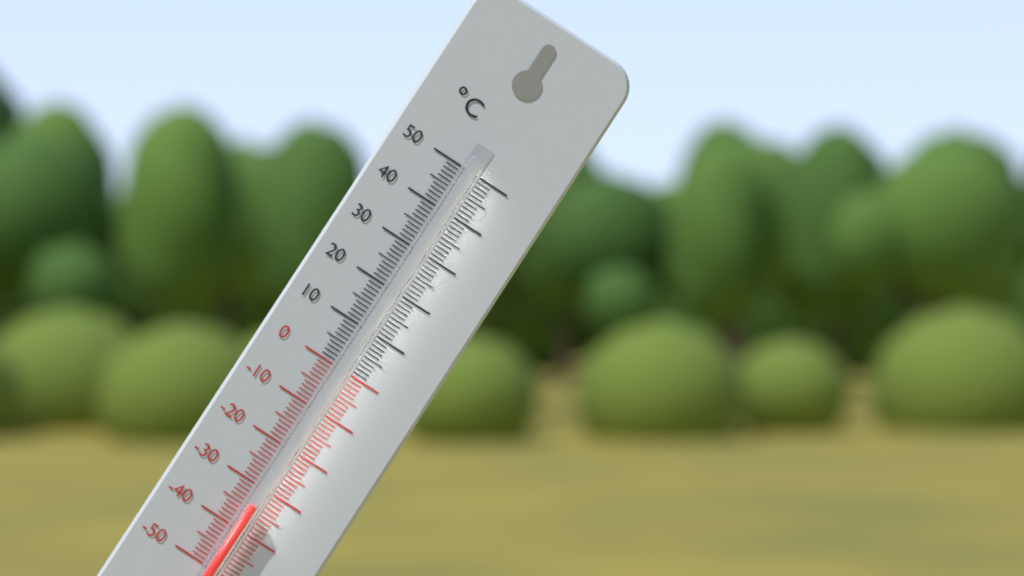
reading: -34 °C
